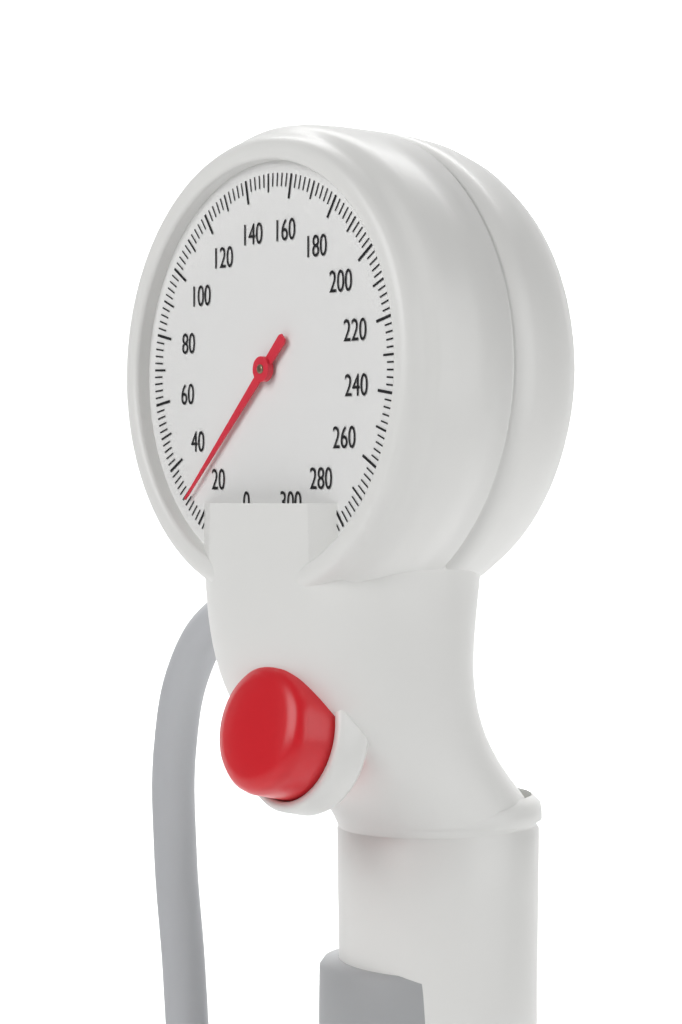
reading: 28 mmHg
